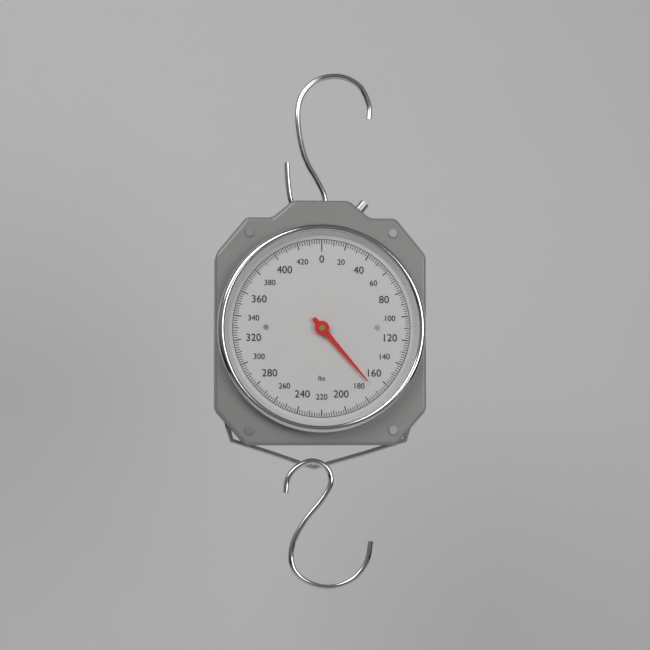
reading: 170 lbs
